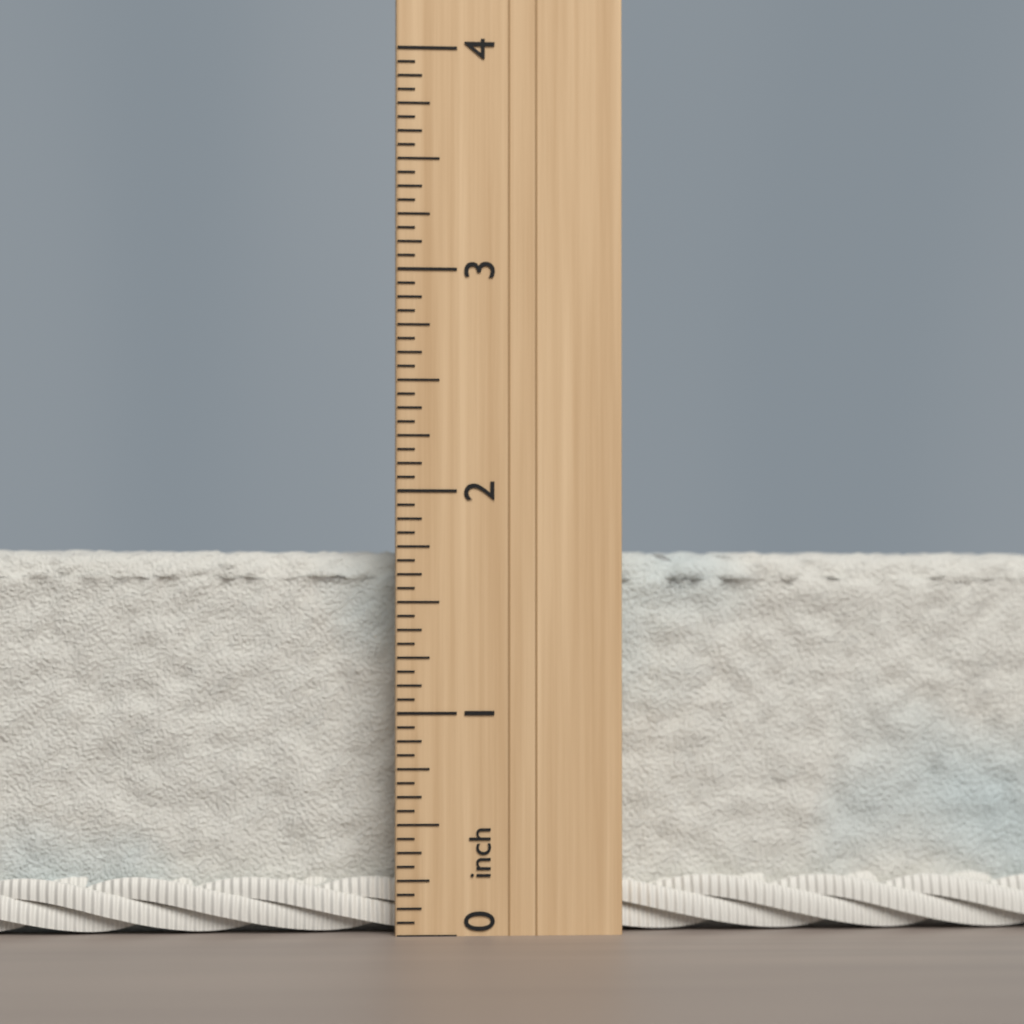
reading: 1.7500 inch
